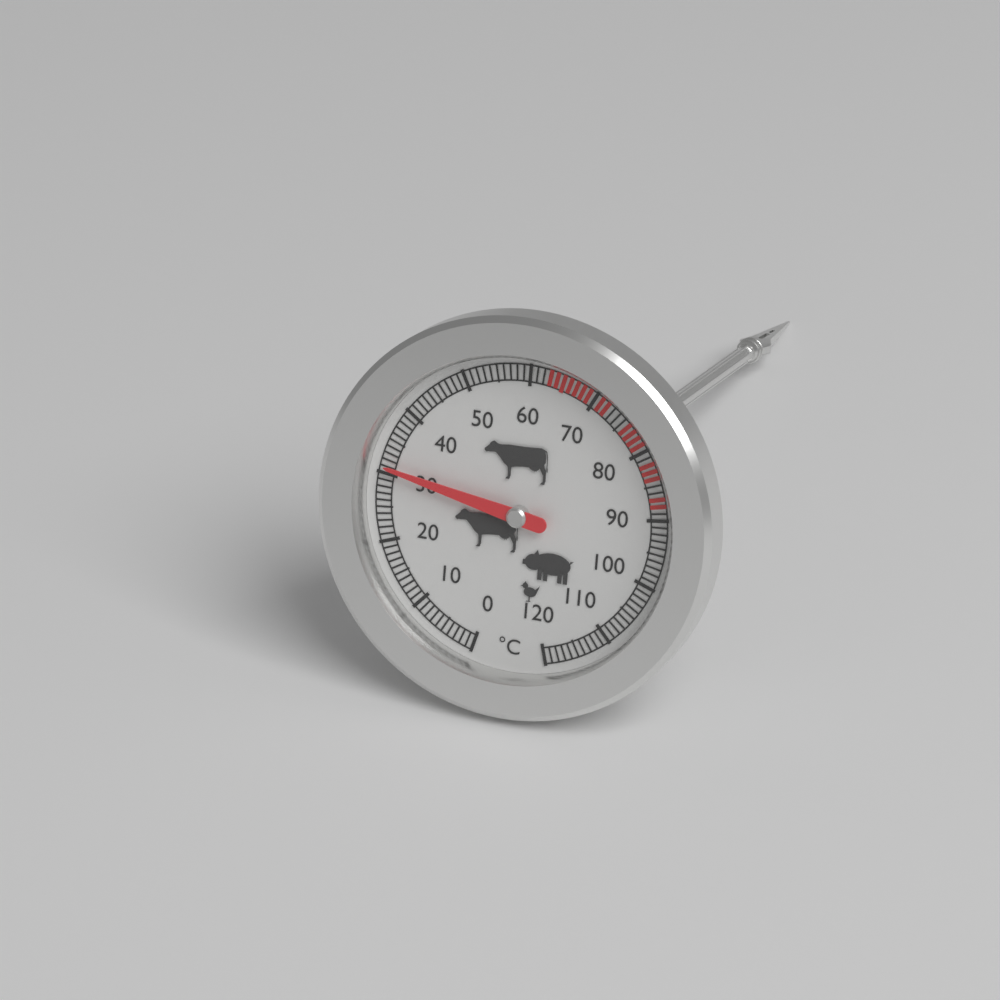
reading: 31 °C
